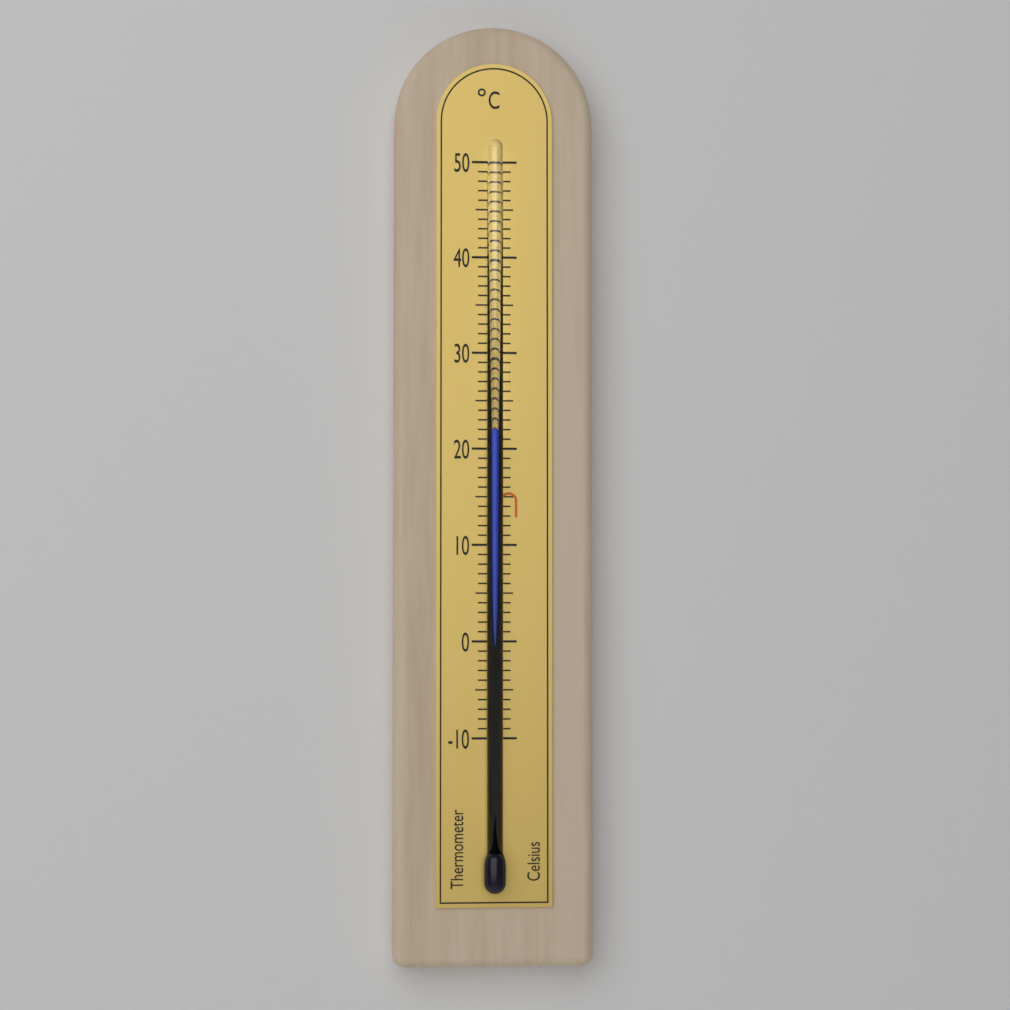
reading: 22 °C
